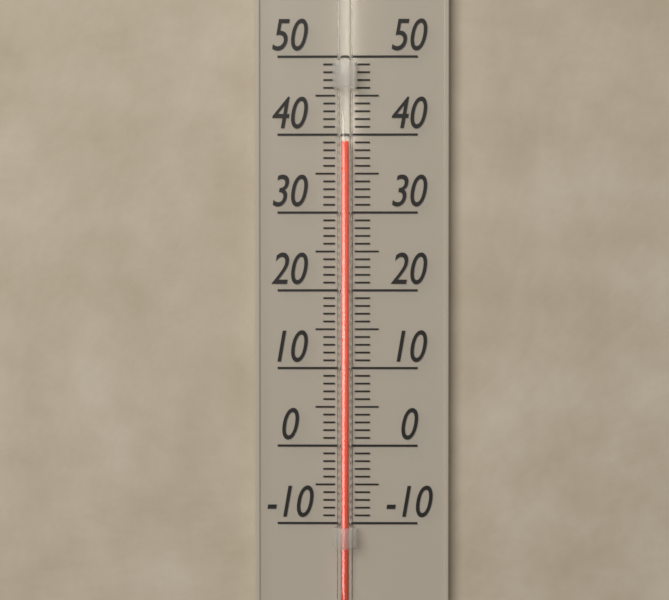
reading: 39 (no unit)
